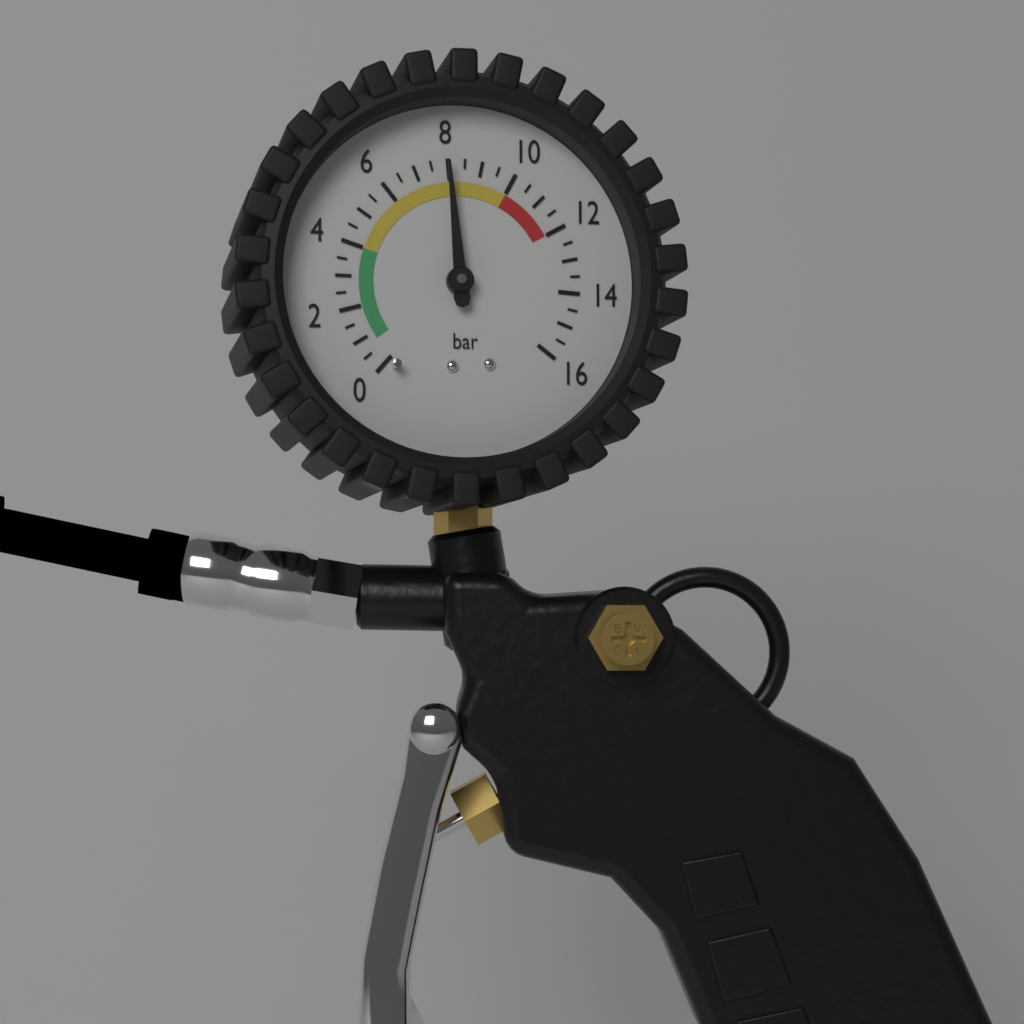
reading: 8.0 bar
